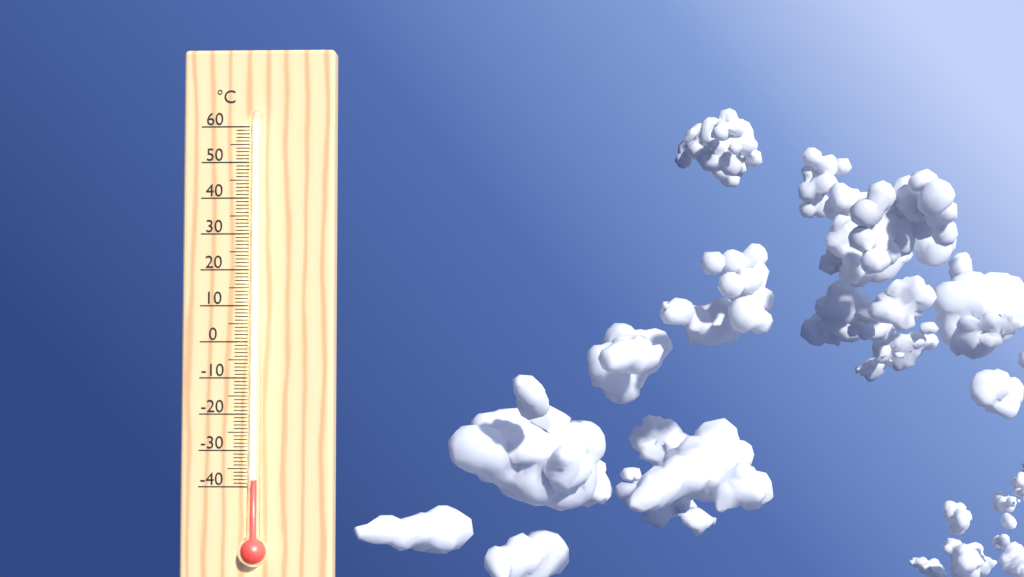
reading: -38 °C
